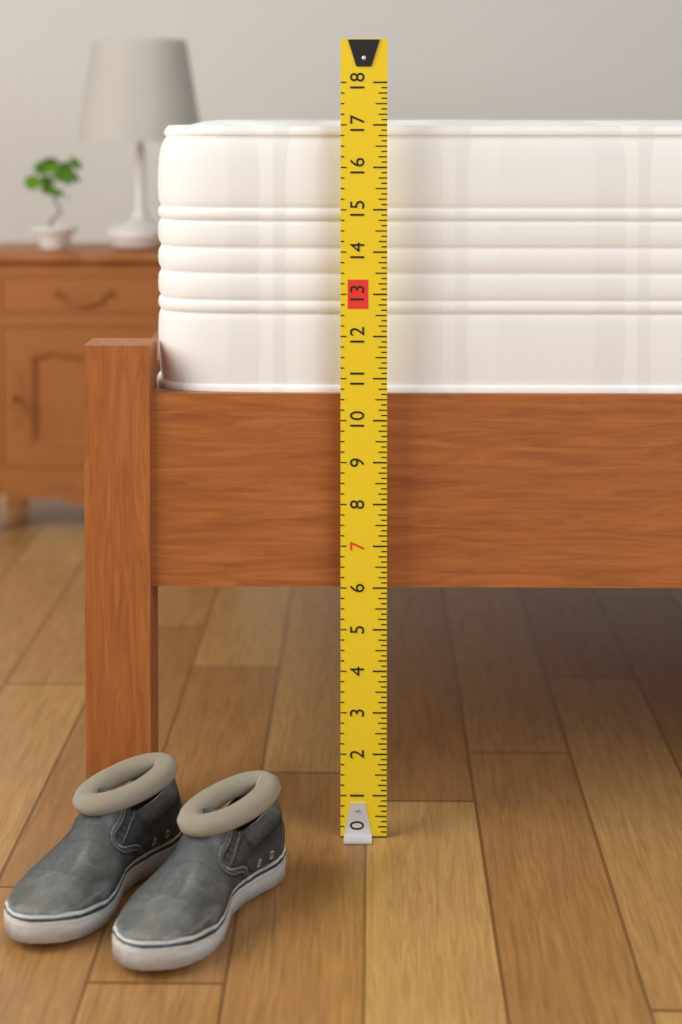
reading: 17.125 (no unit)
